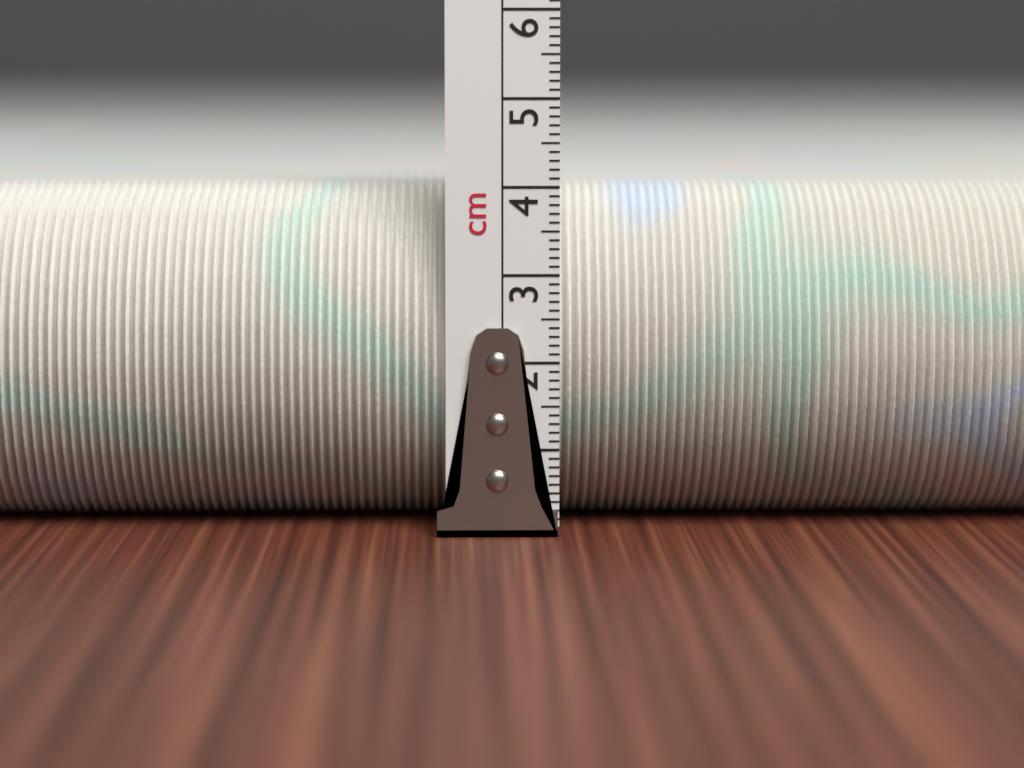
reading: 4.0 cm
